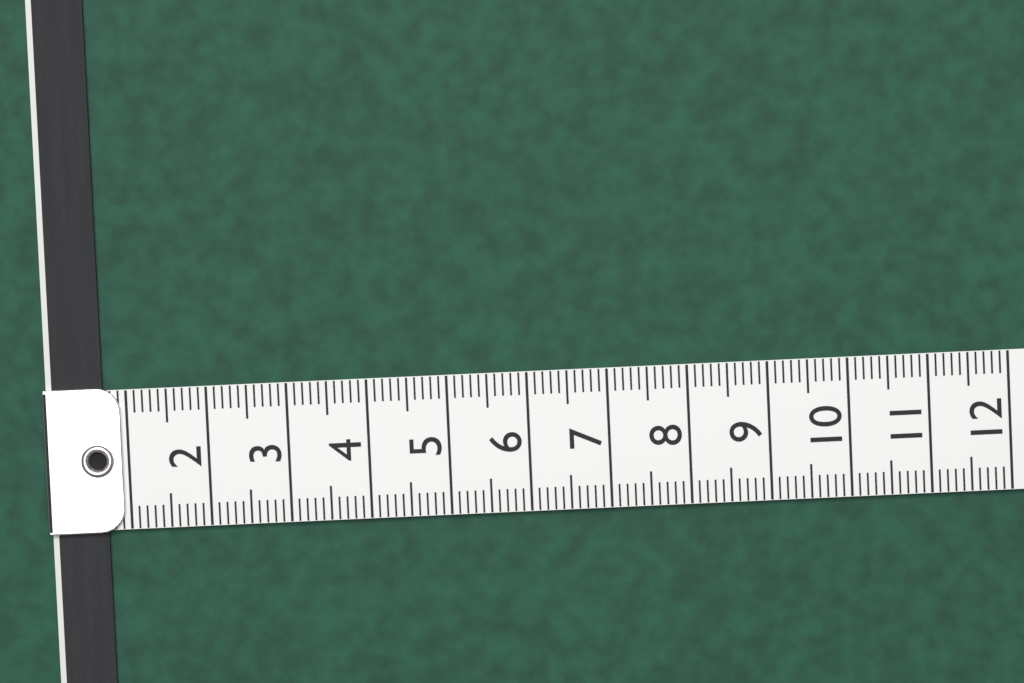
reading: 0.7 (no unit)
